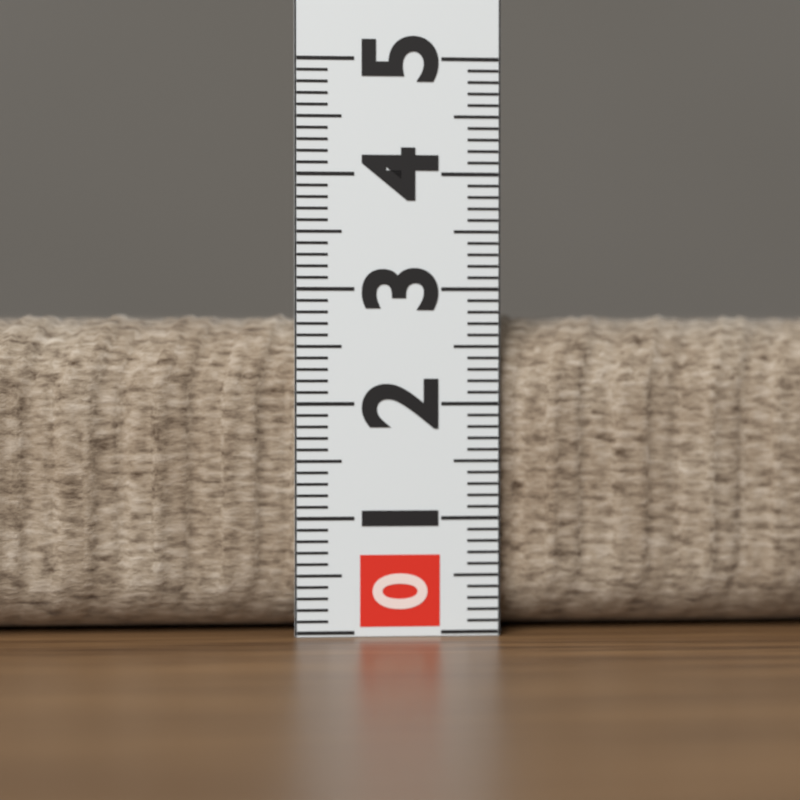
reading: 2.8 (no unit)
